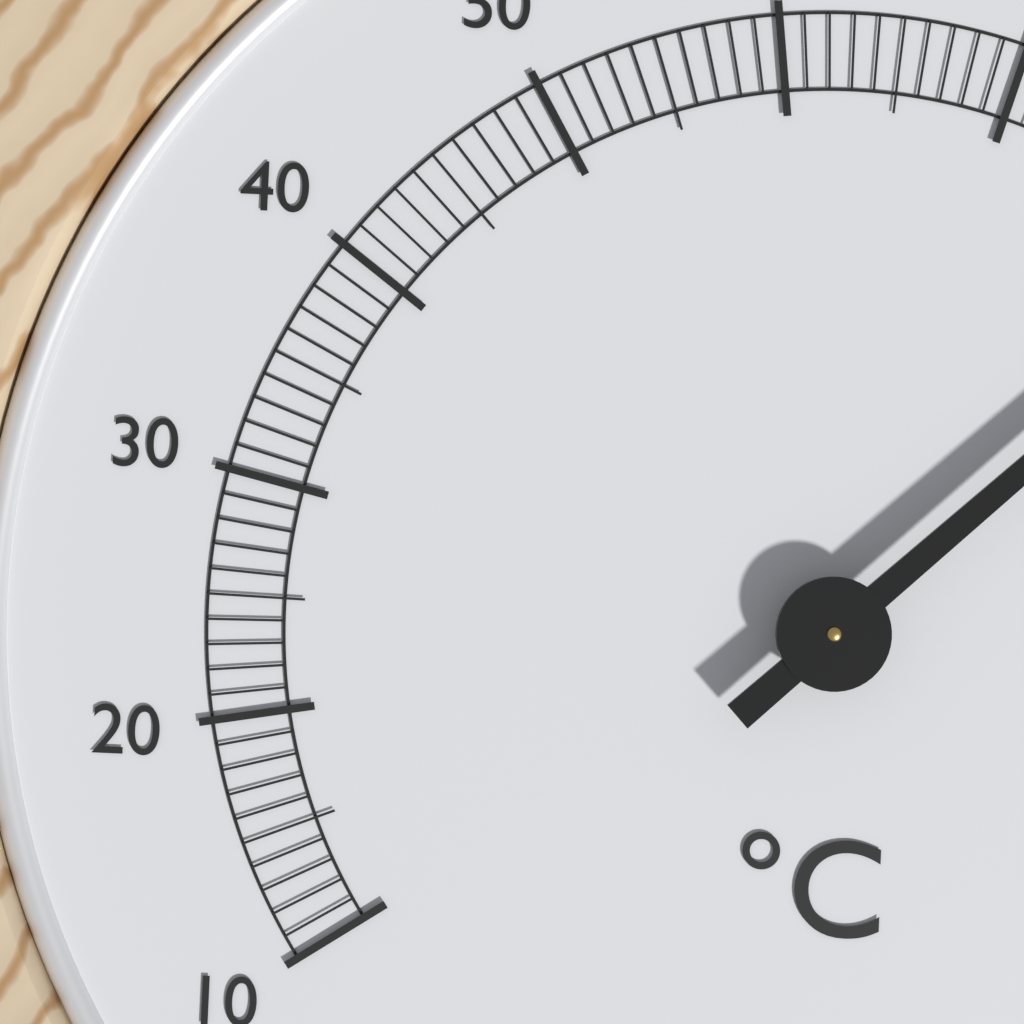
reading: 83 °C
